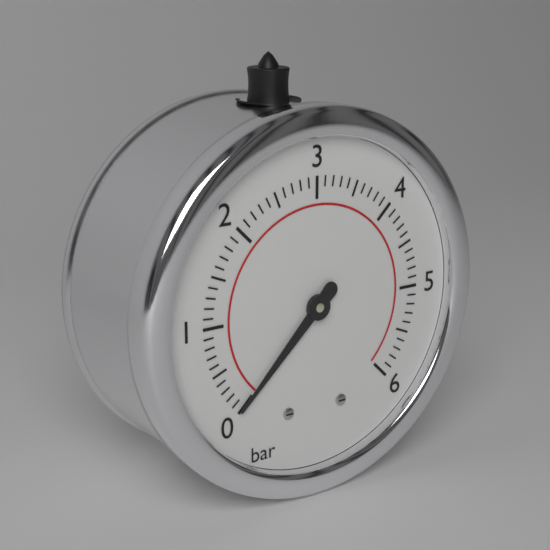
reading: 0.0 bar
